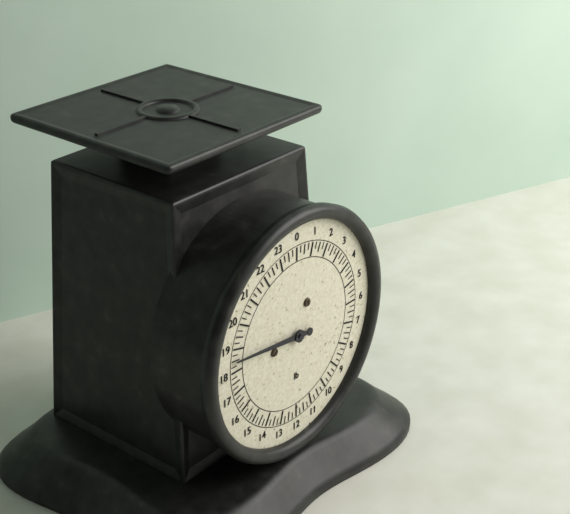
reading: 18.50 lb
